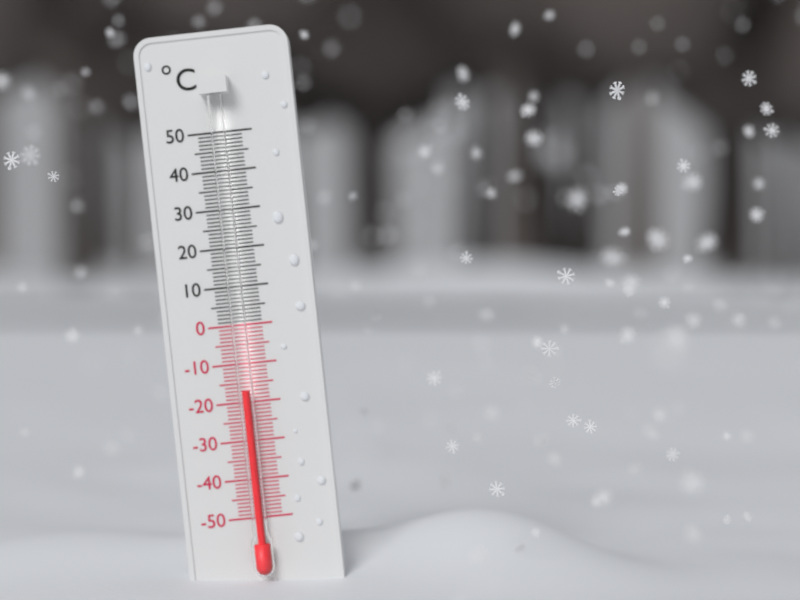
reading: -17 °C
